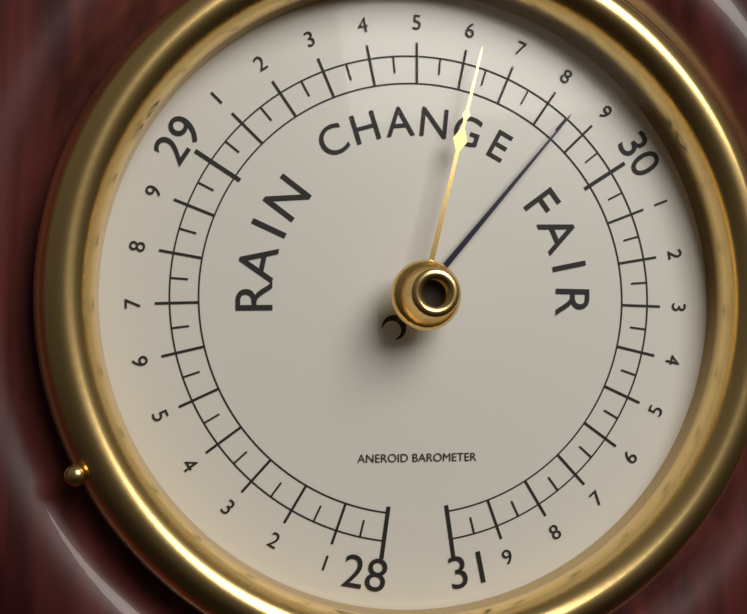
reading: 29.85 (no unit)
